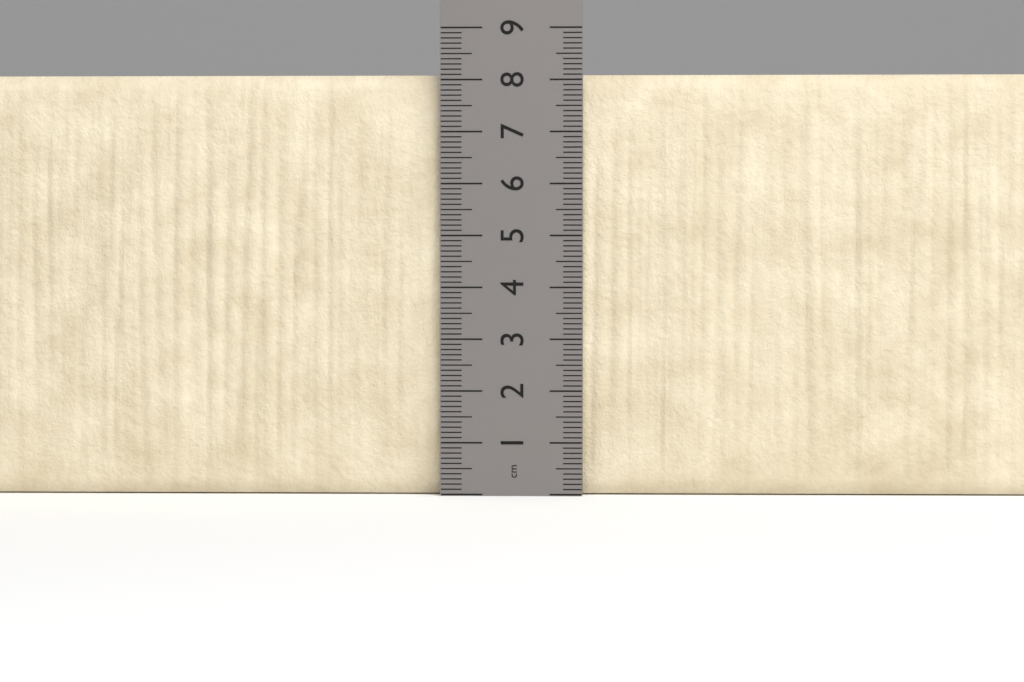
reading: 8.1 cm
